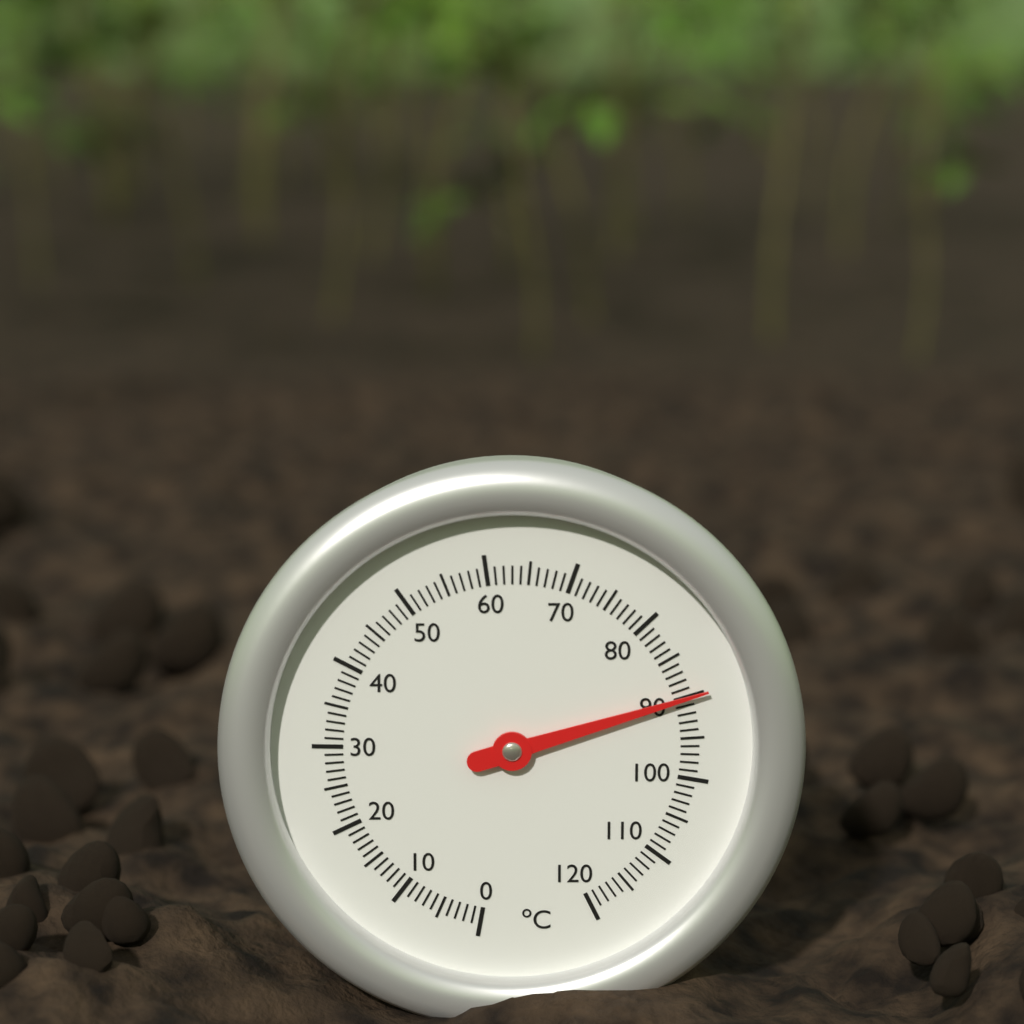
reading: 90 °C
